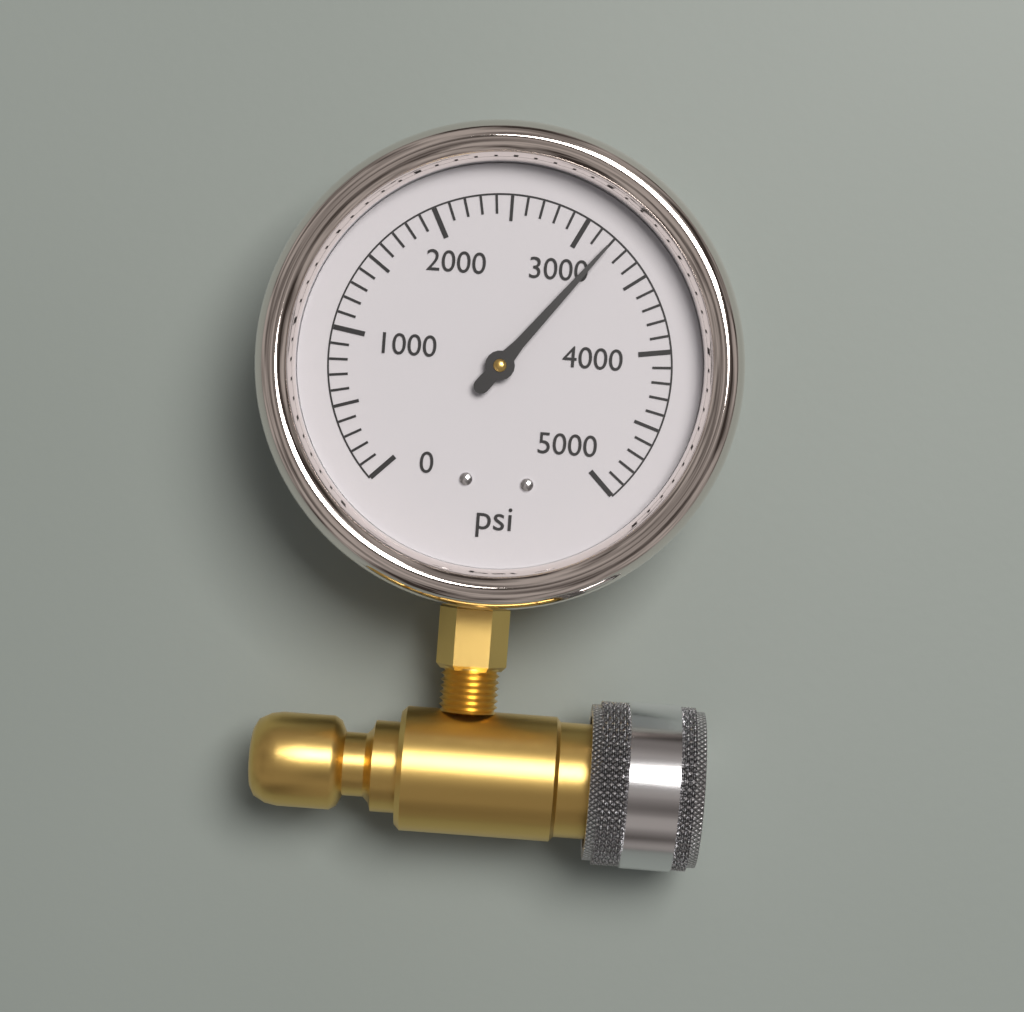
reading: 3200 psi
